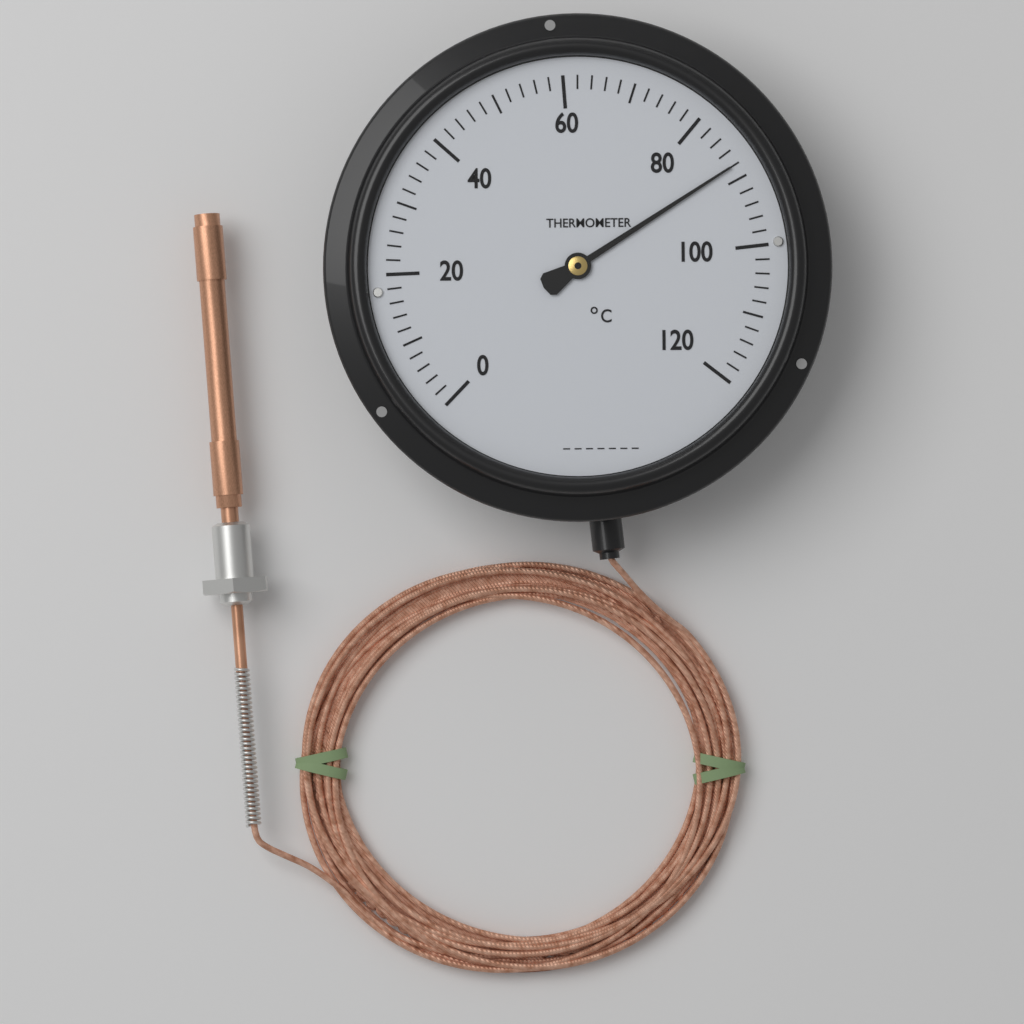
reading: 88 °C
